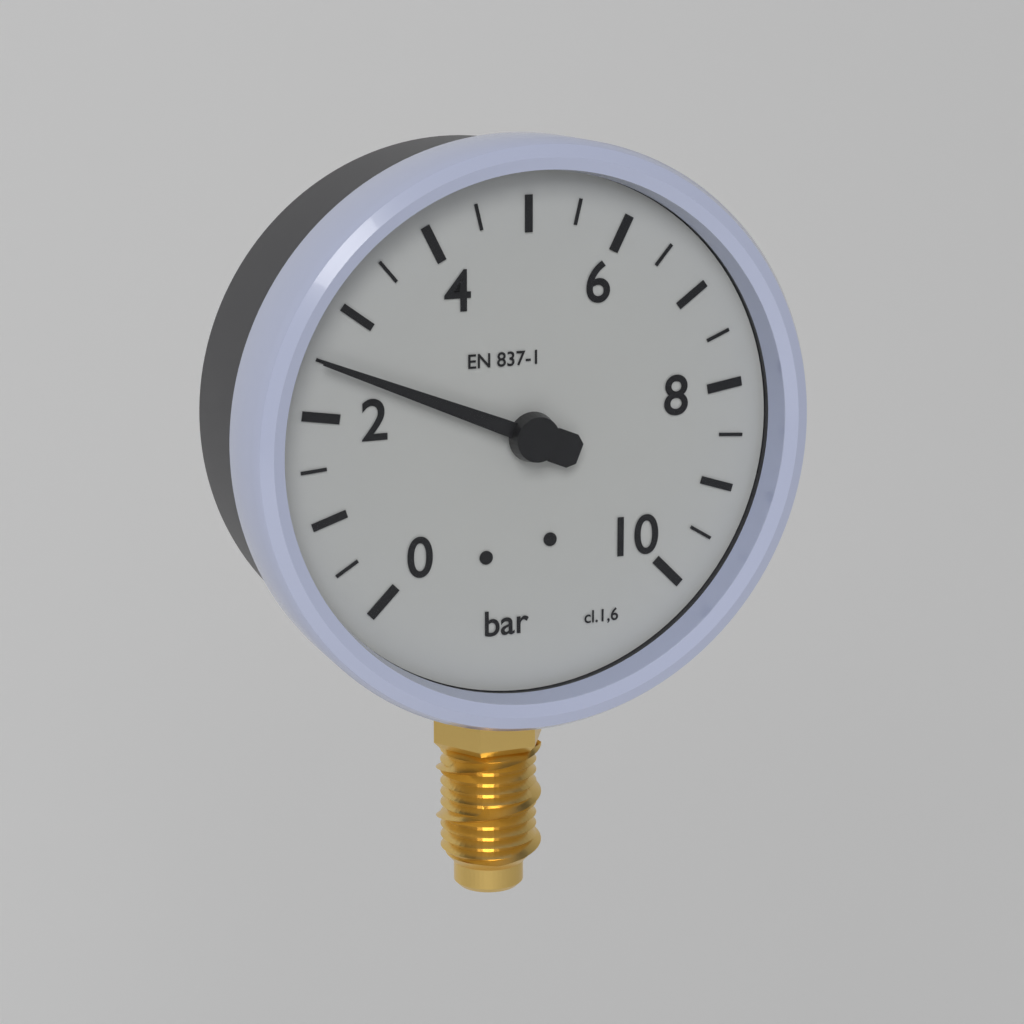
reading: 2.5 bar
